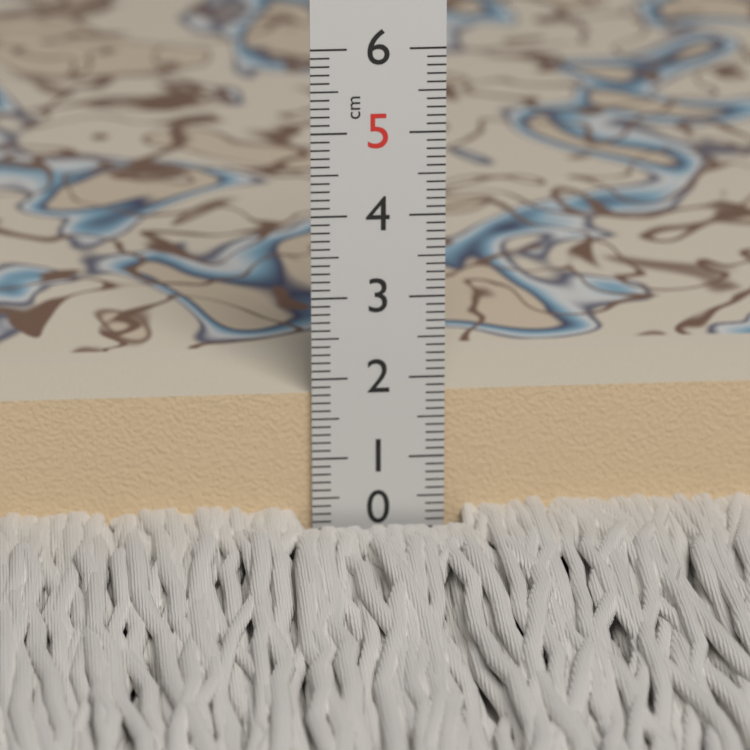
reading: 1.8 cm
